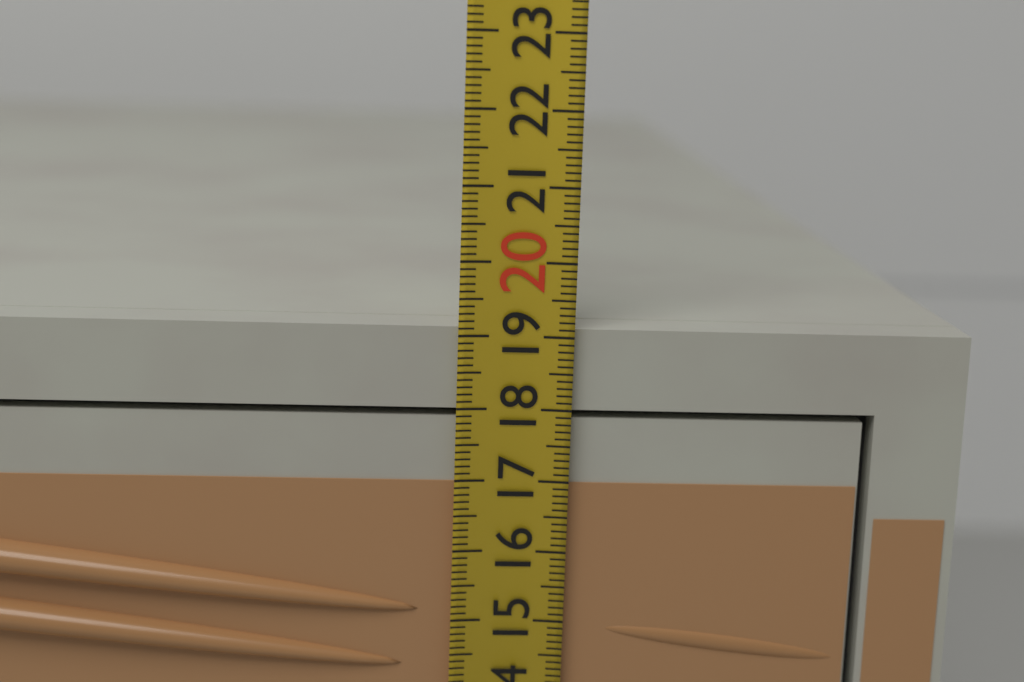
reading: 19.1 (no unit)
